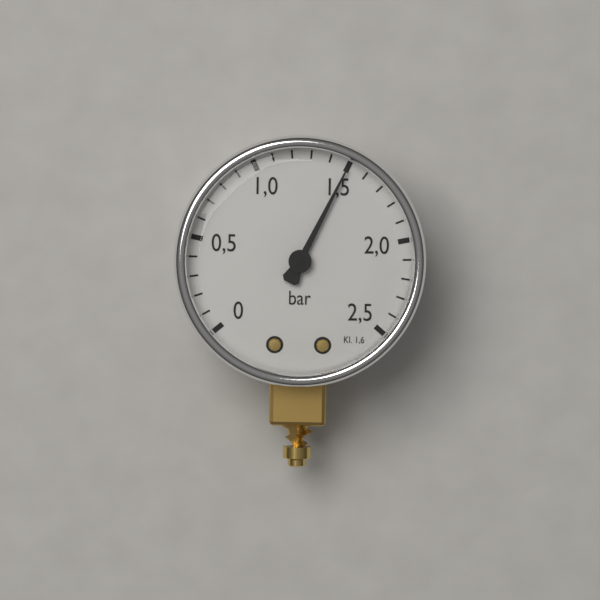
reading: 1.5 bar
